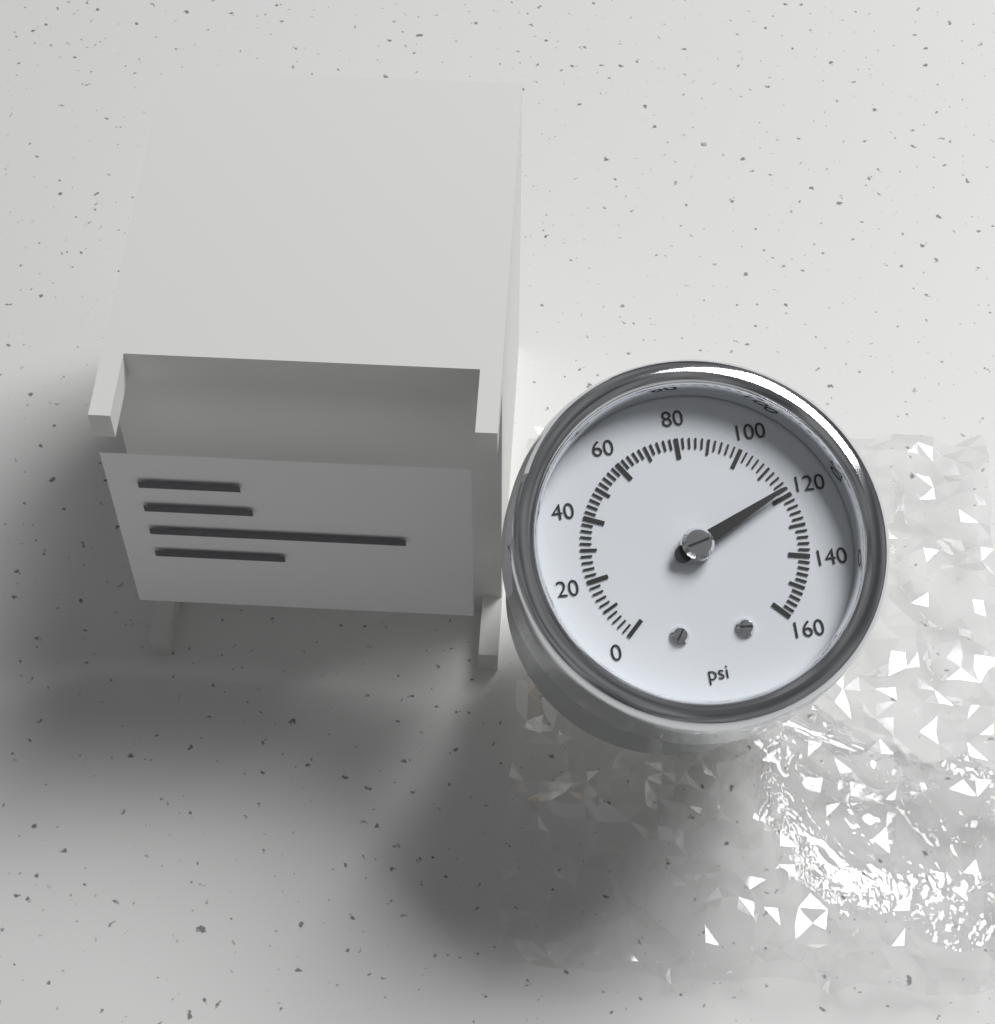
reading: 118 psi
